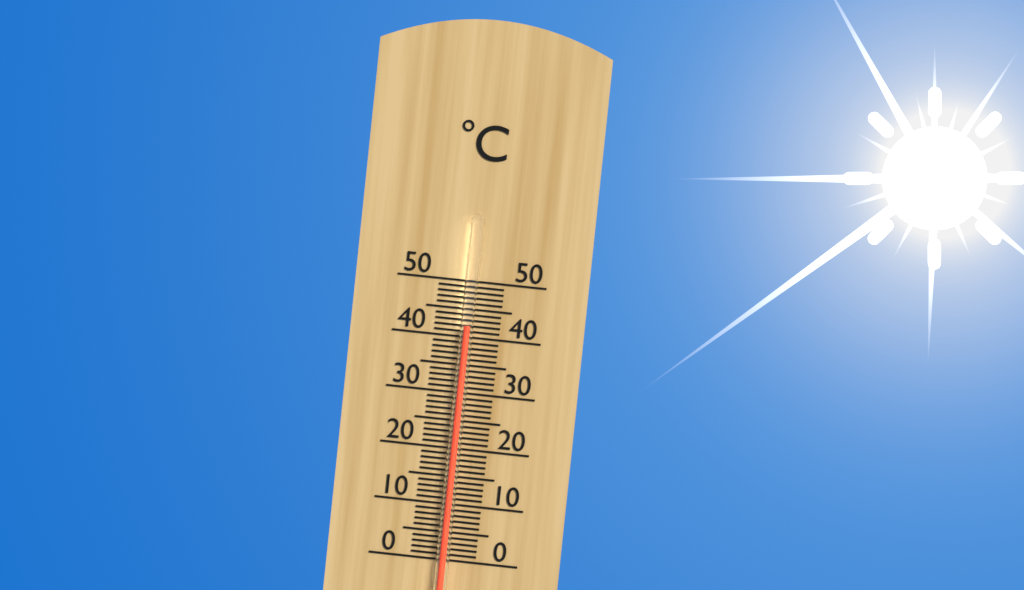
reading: 42 °C
